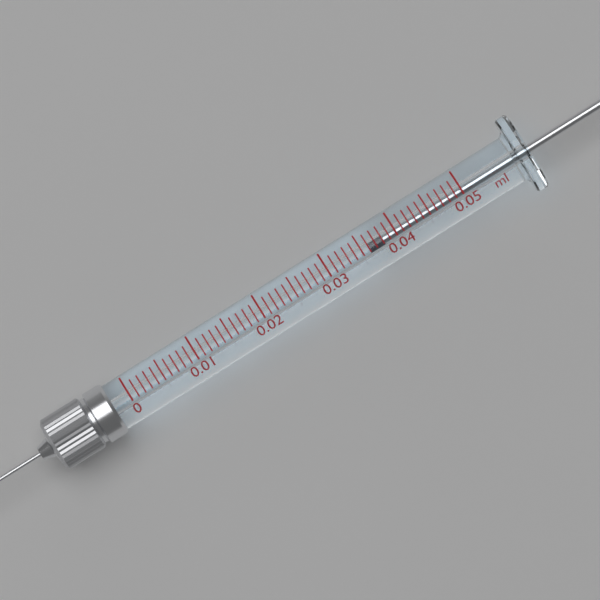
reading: 0.036 ml
